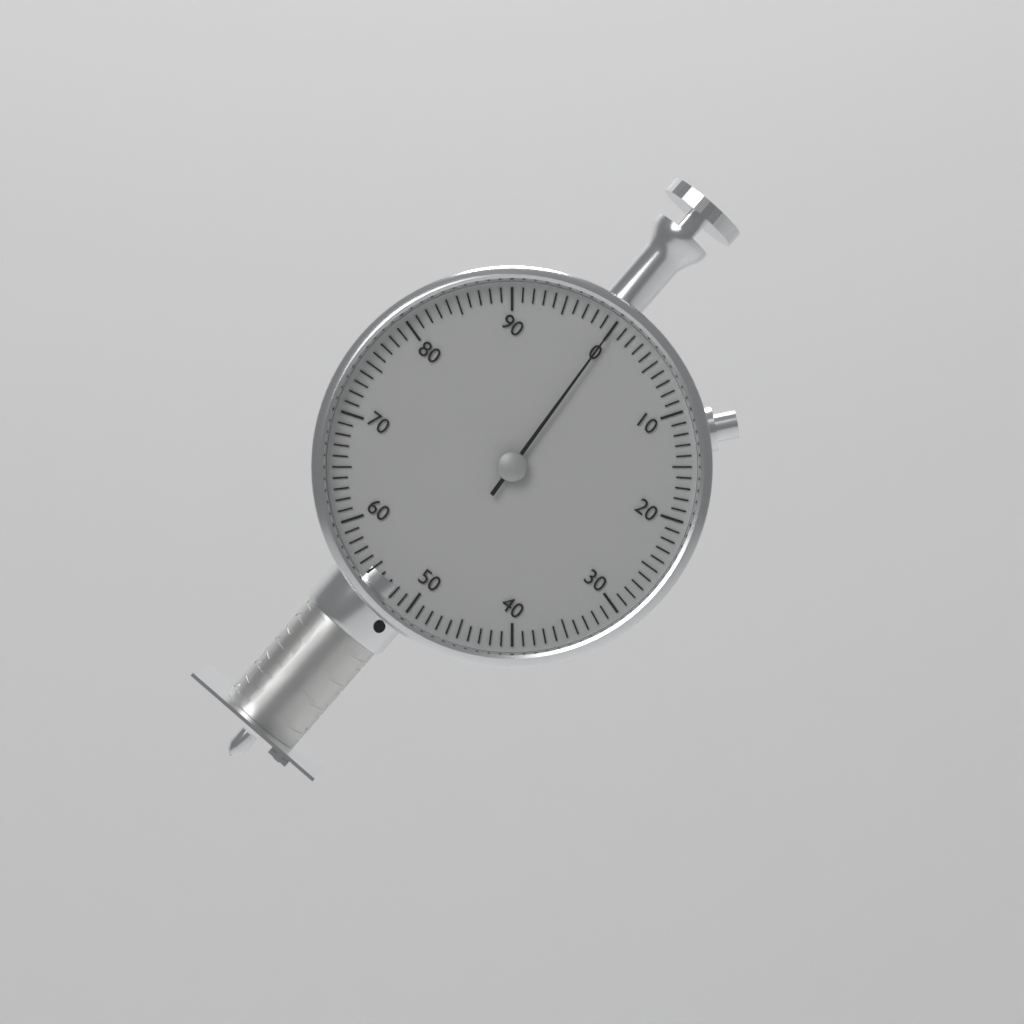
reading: 0 (no unit)
